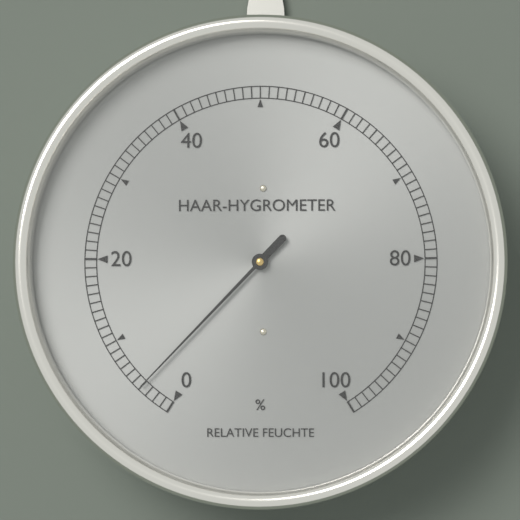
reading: 4 %
